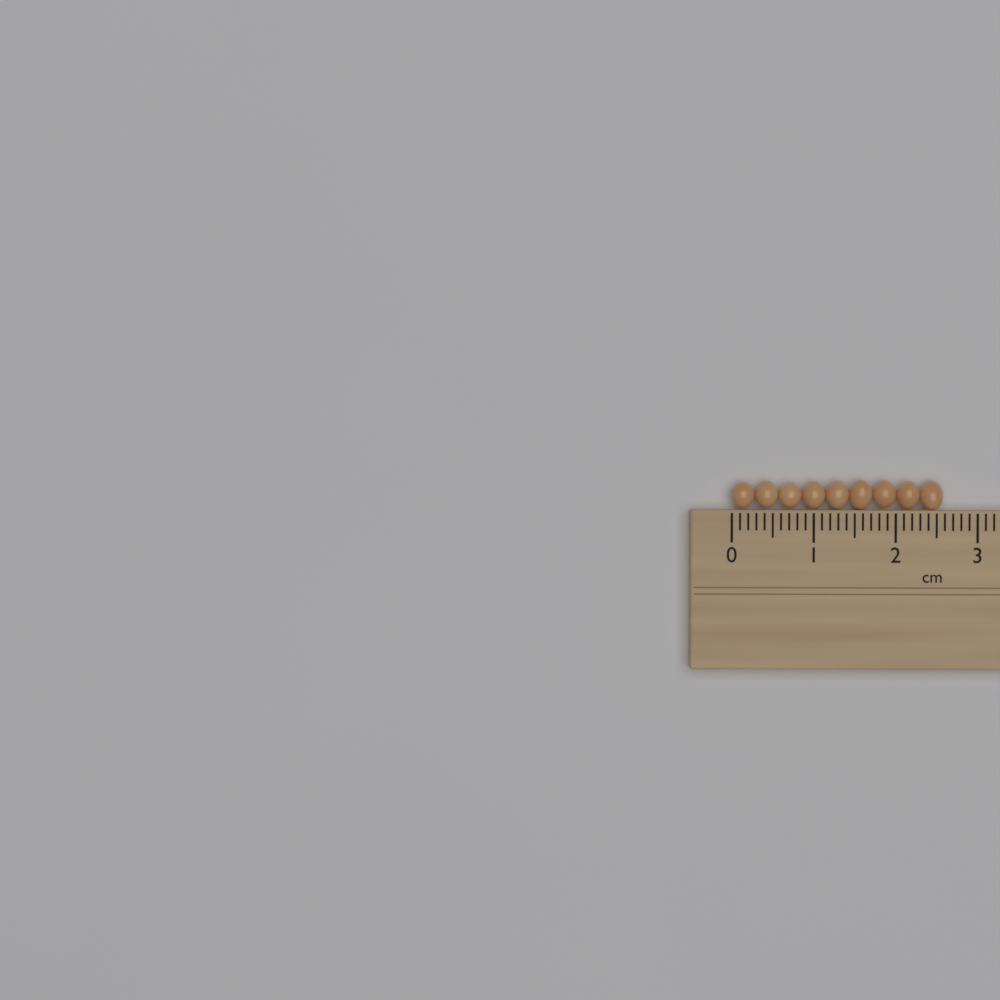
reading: 2.6 cm
